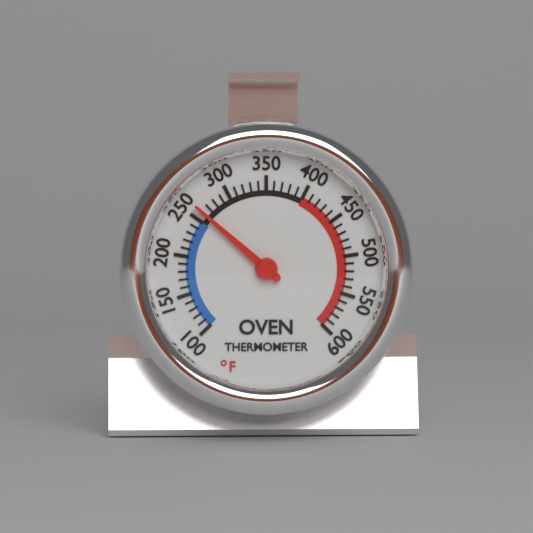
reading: 260 °F
